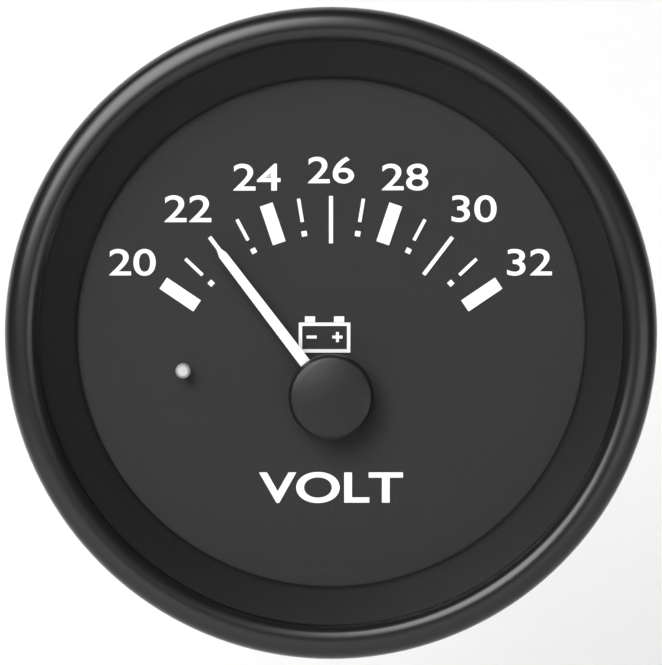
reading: 22 V
